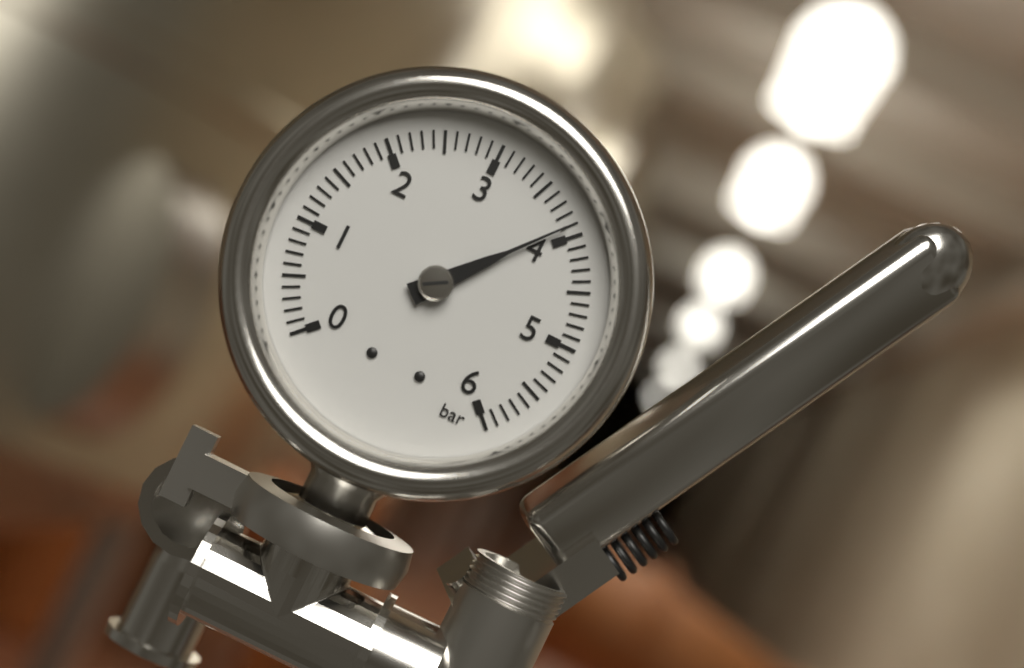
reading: 3.9 bar
